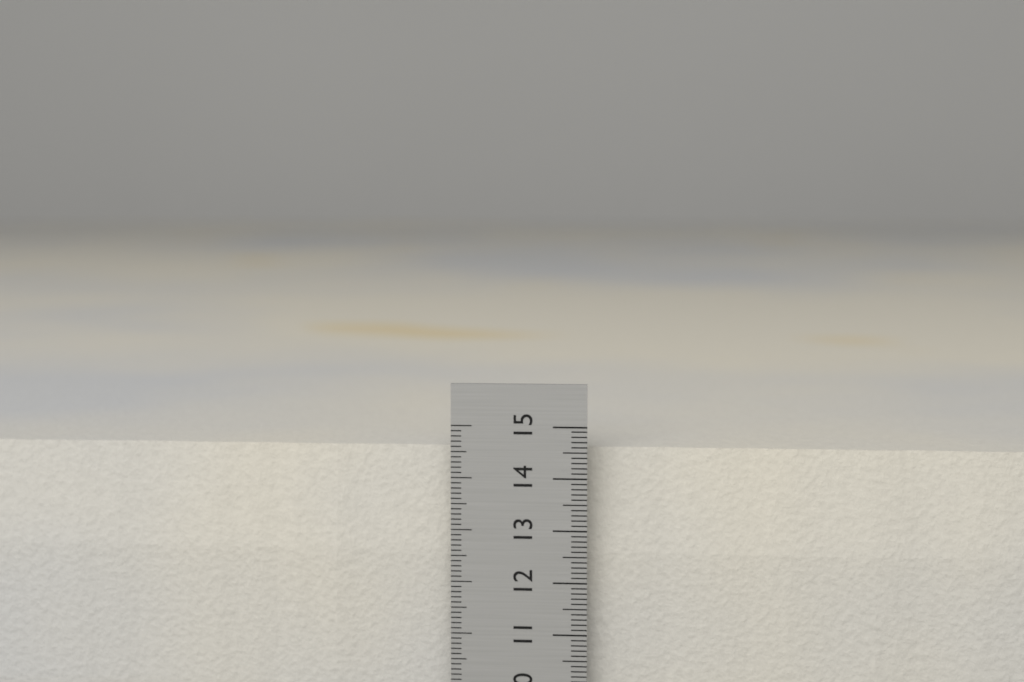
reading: 14.5 cm
